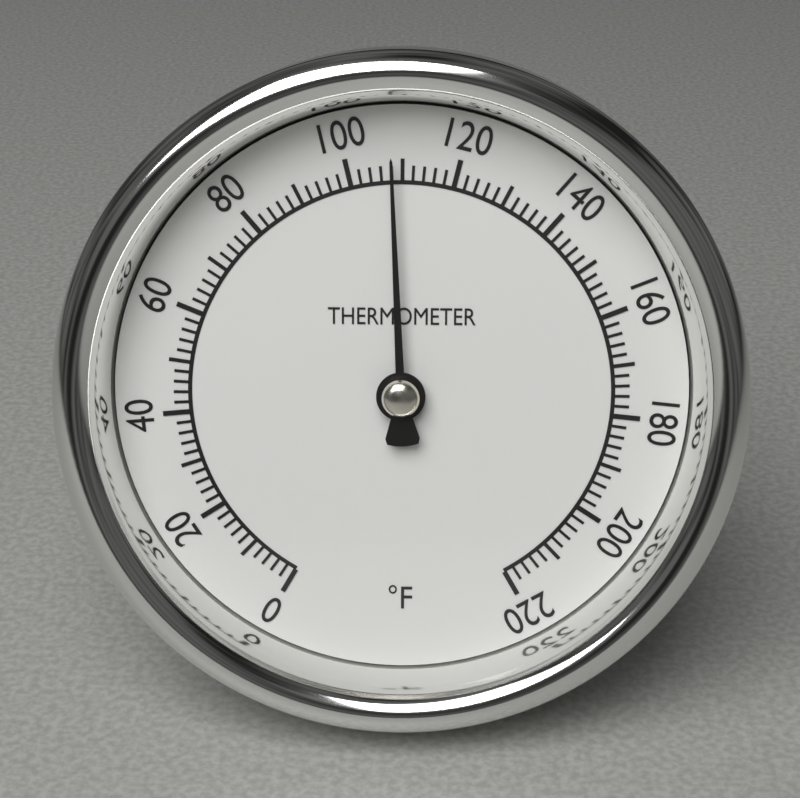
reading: 108 °F
